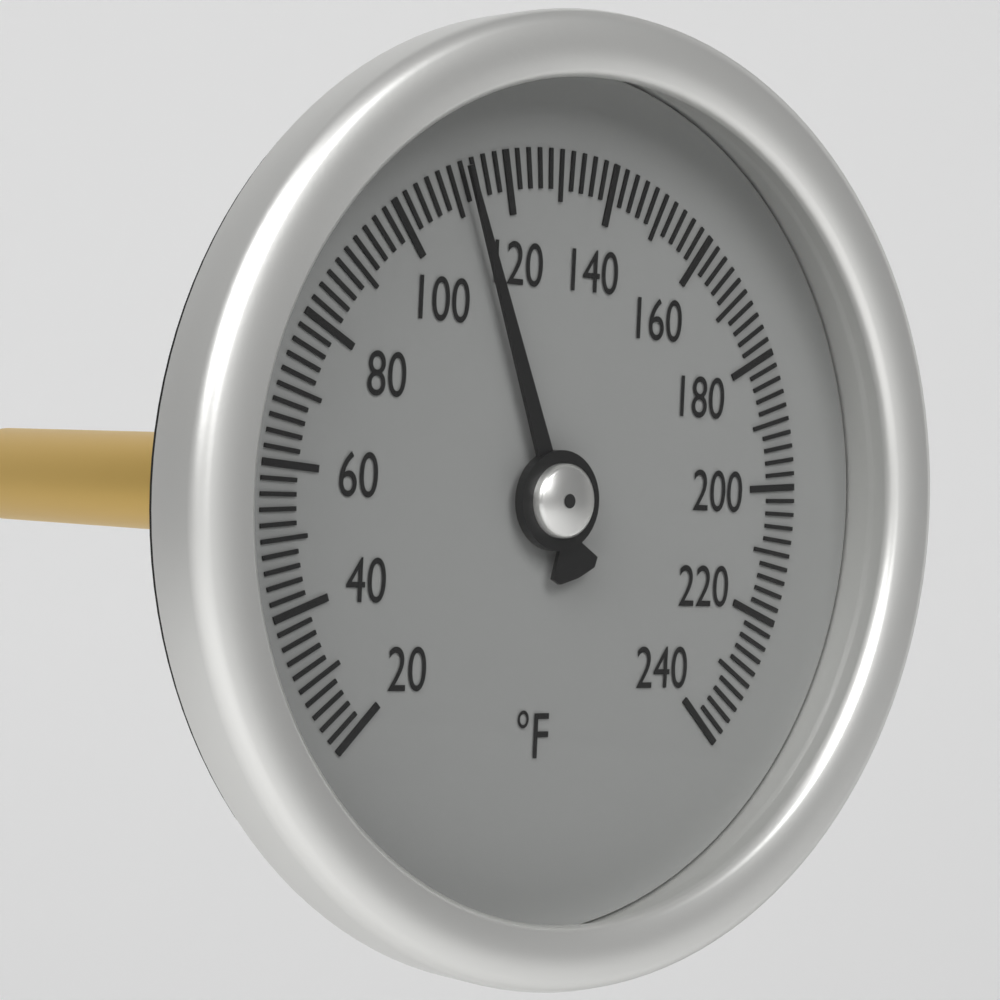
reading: 112 °F
